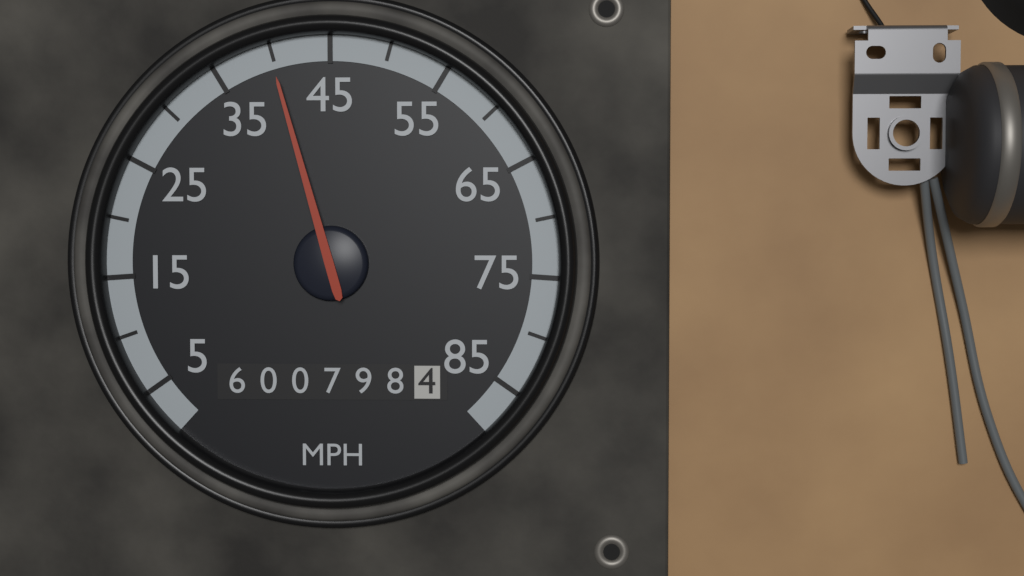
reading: 40 MPH
